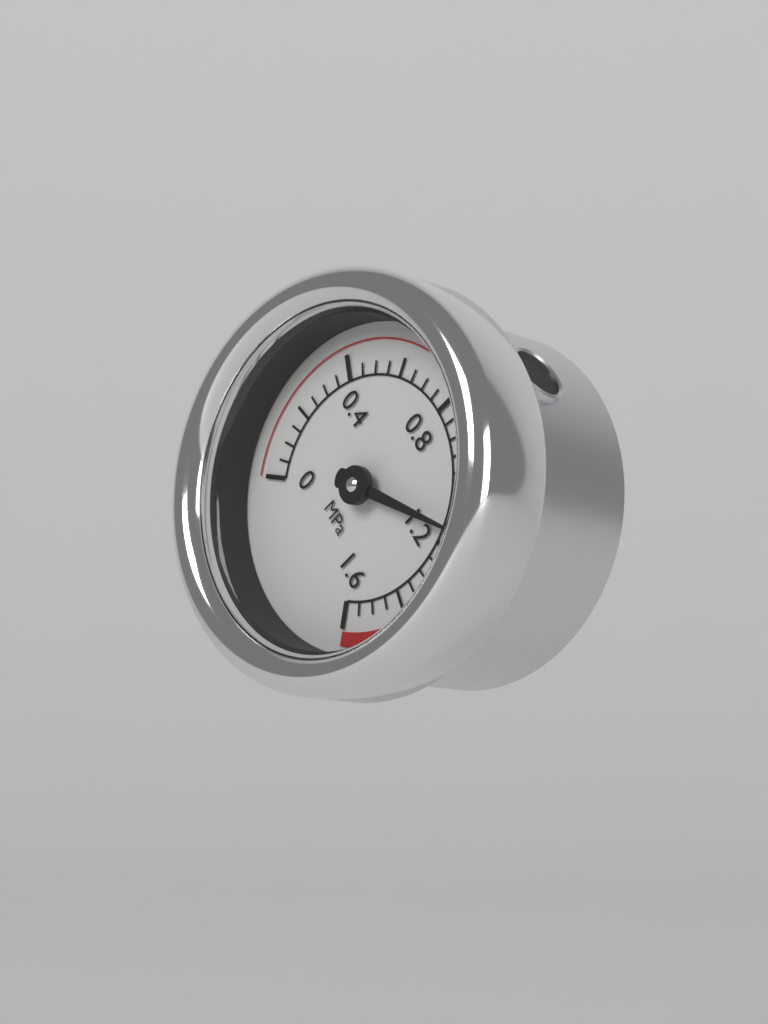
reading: 1.15 MPa
